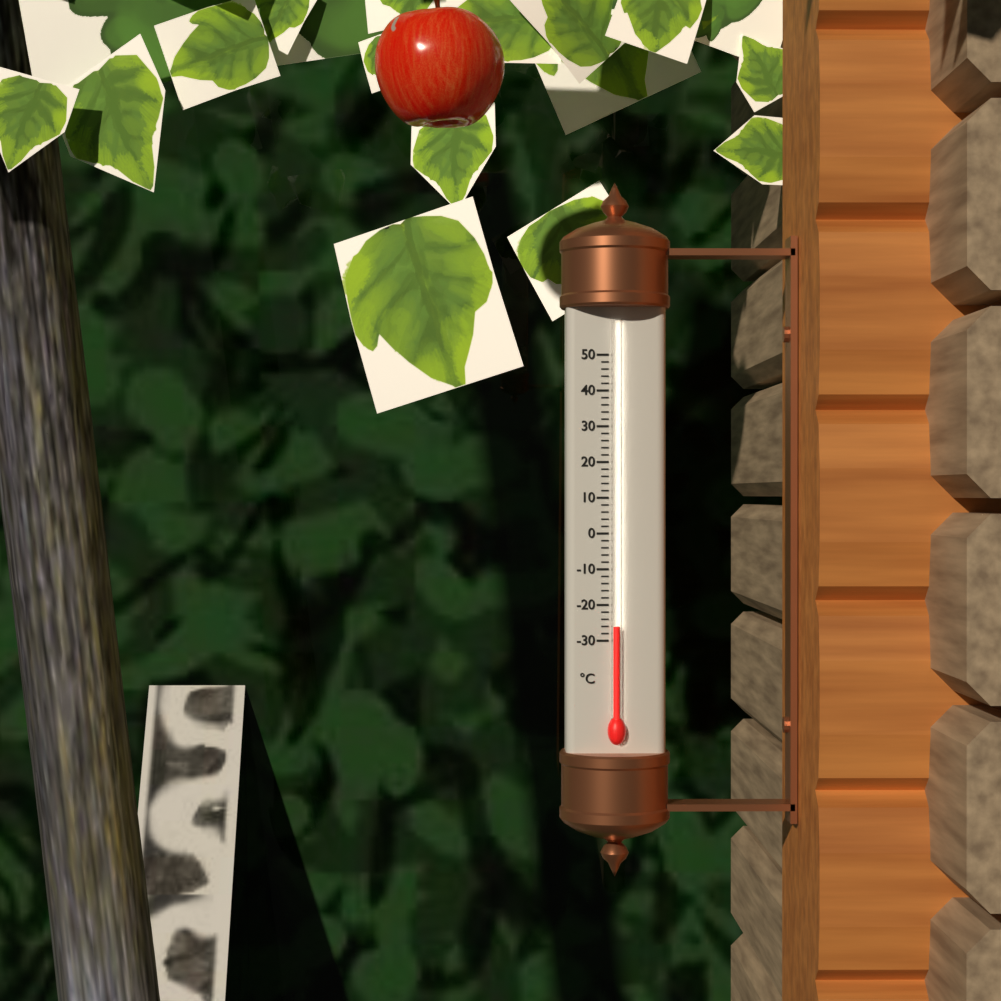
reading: -26 °C
